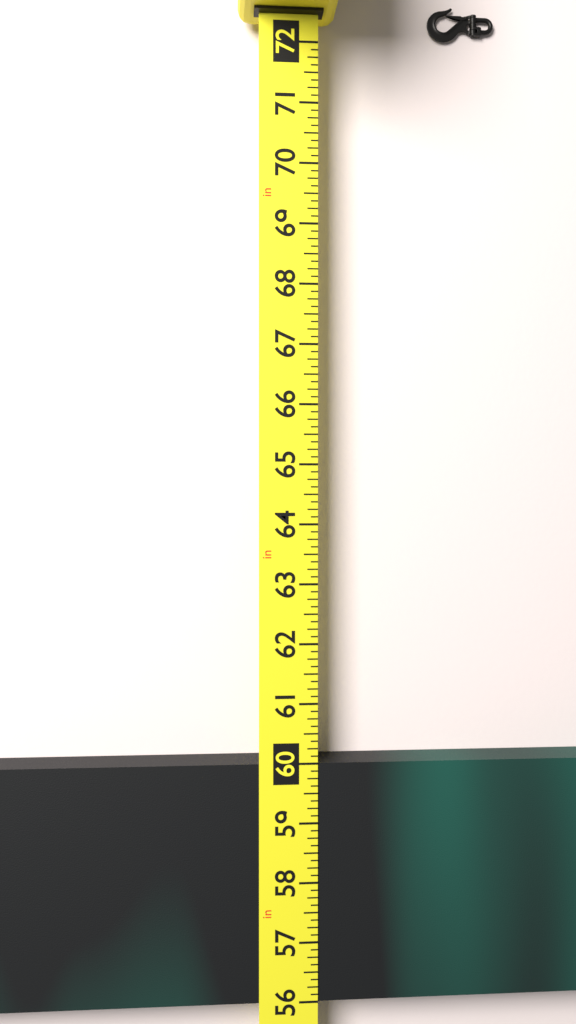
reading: 60.000 in
